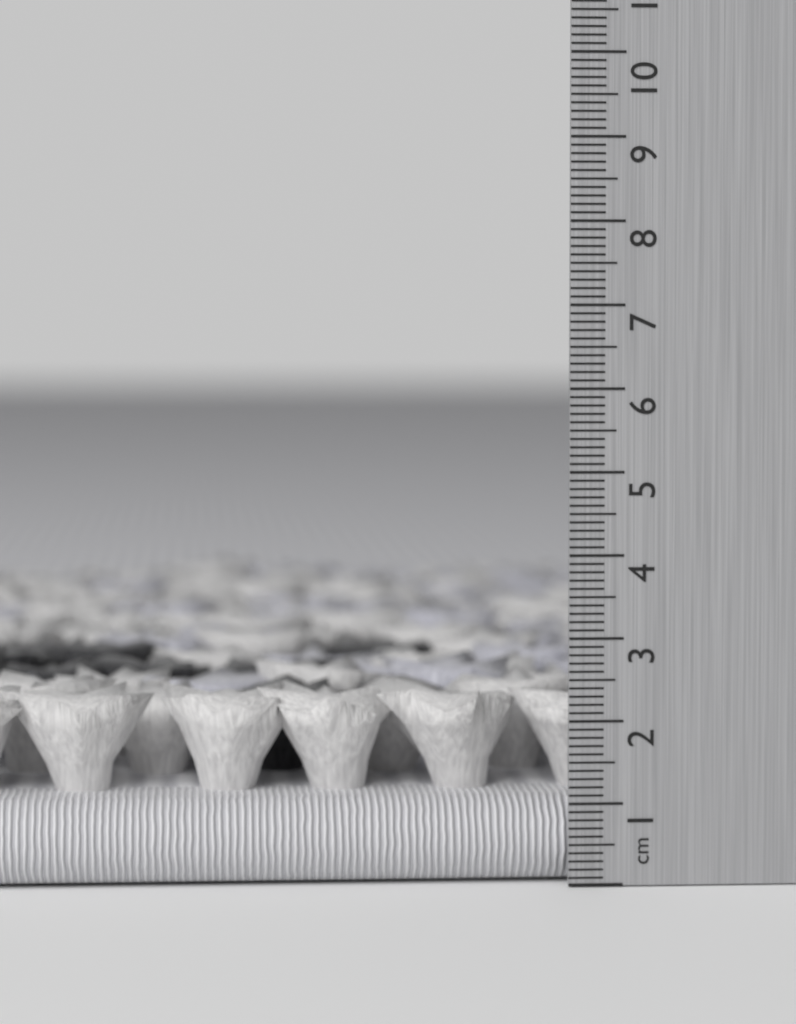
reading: 2.3 cm
